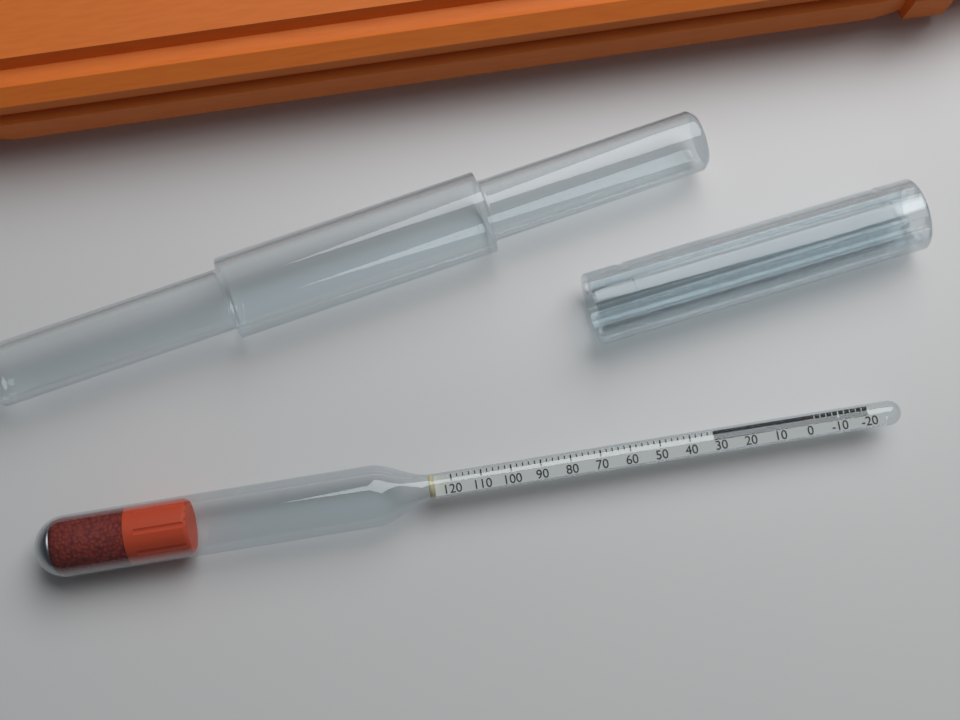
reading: 32 (no unit)
